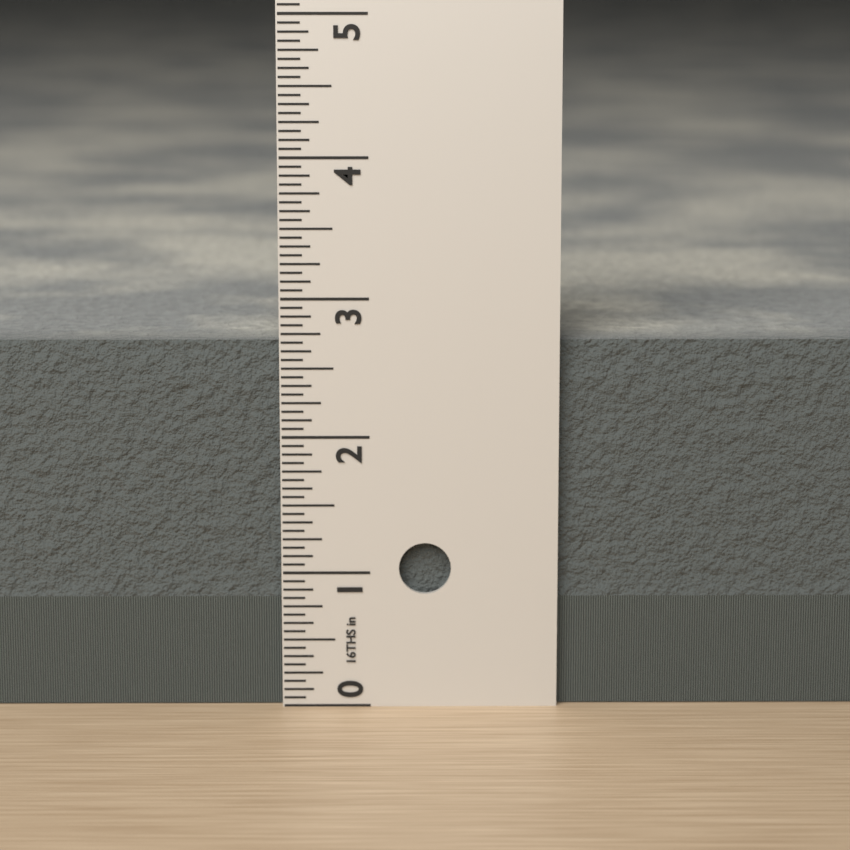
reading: 2.6875 in
